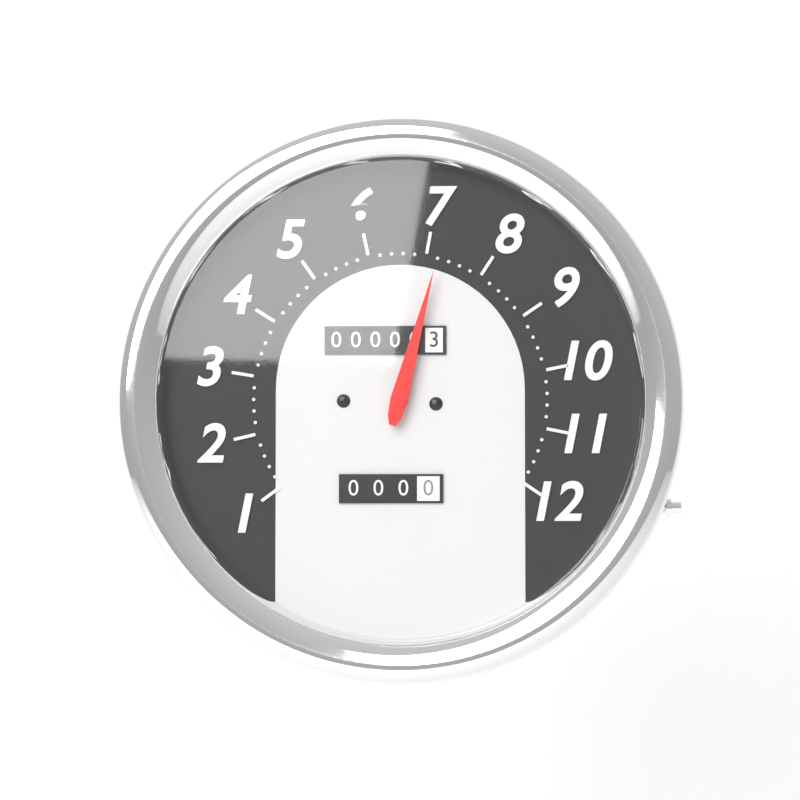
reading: 7.2 (no unit)
